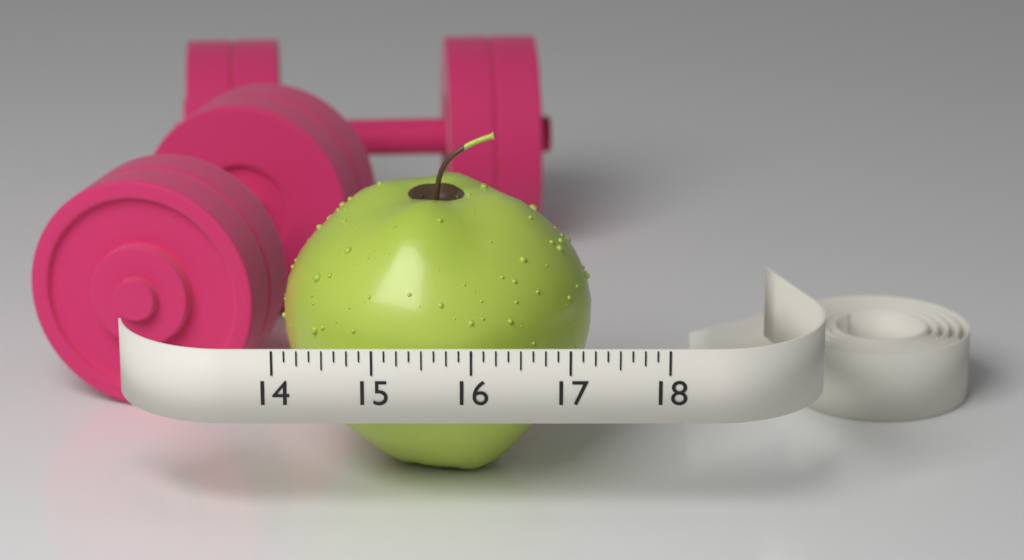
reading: 17.250 (no unit)
